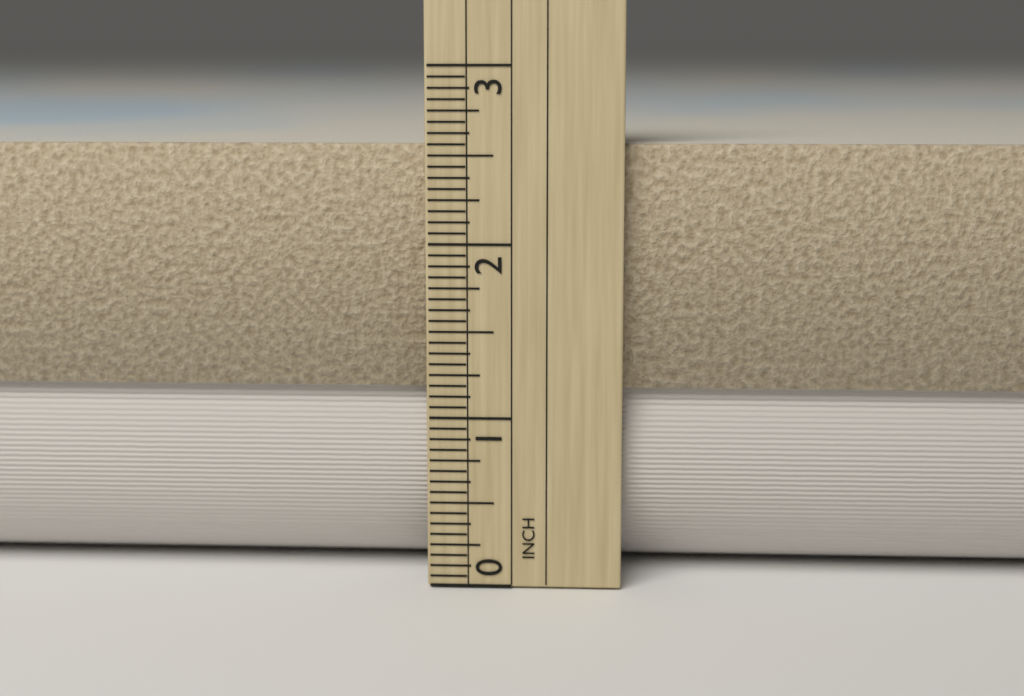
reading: 2.5625 in
